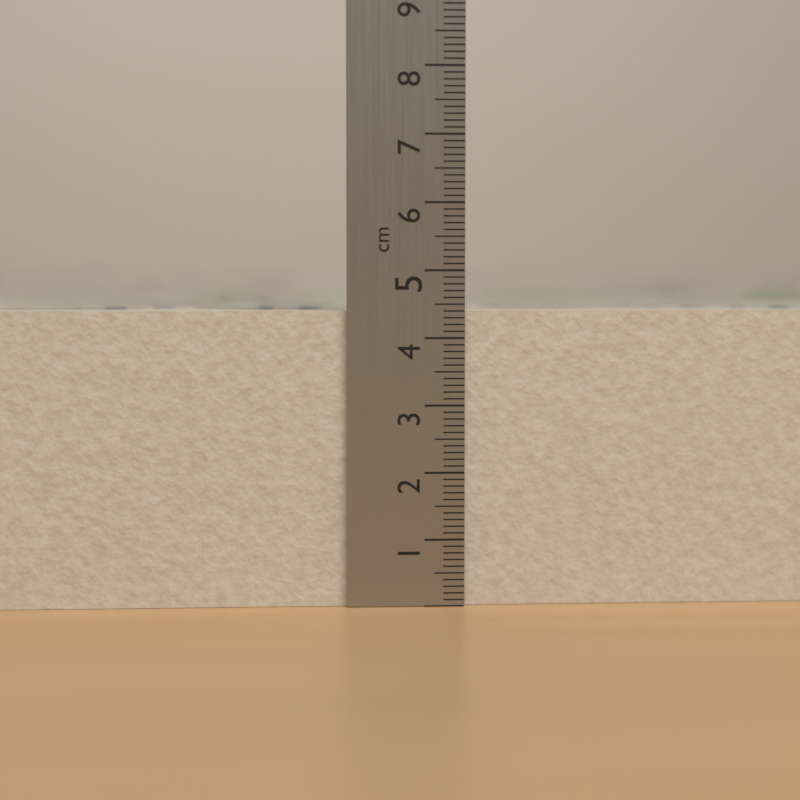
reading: 4.4 cm
